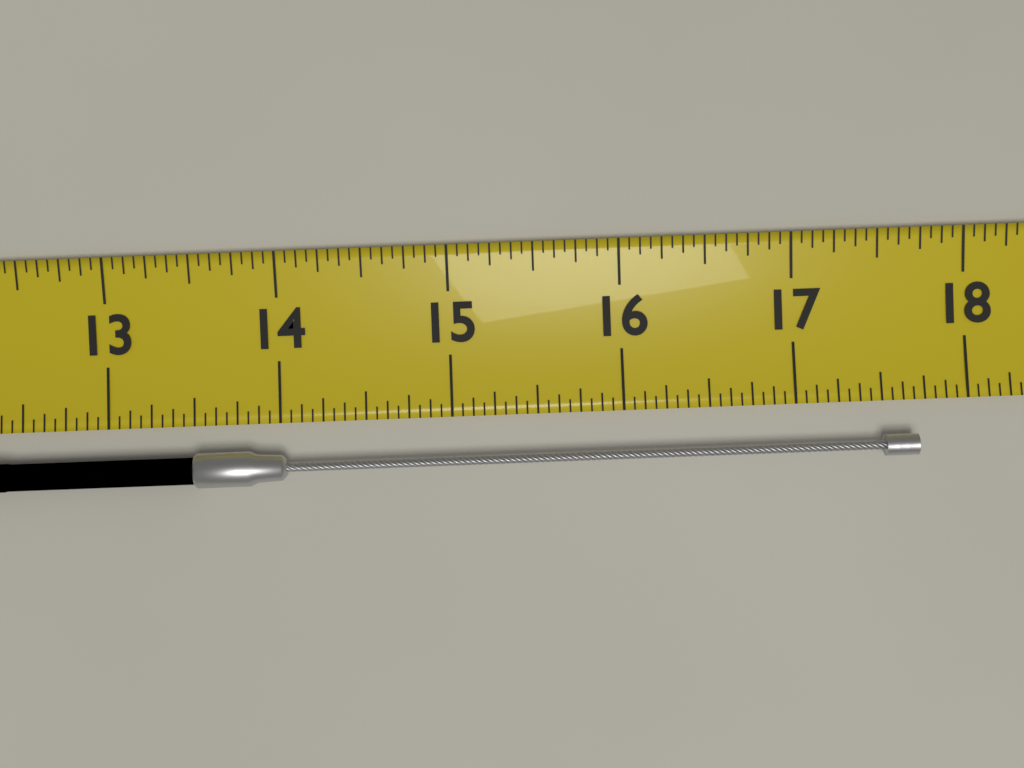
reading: 17.6875 (no unit)
